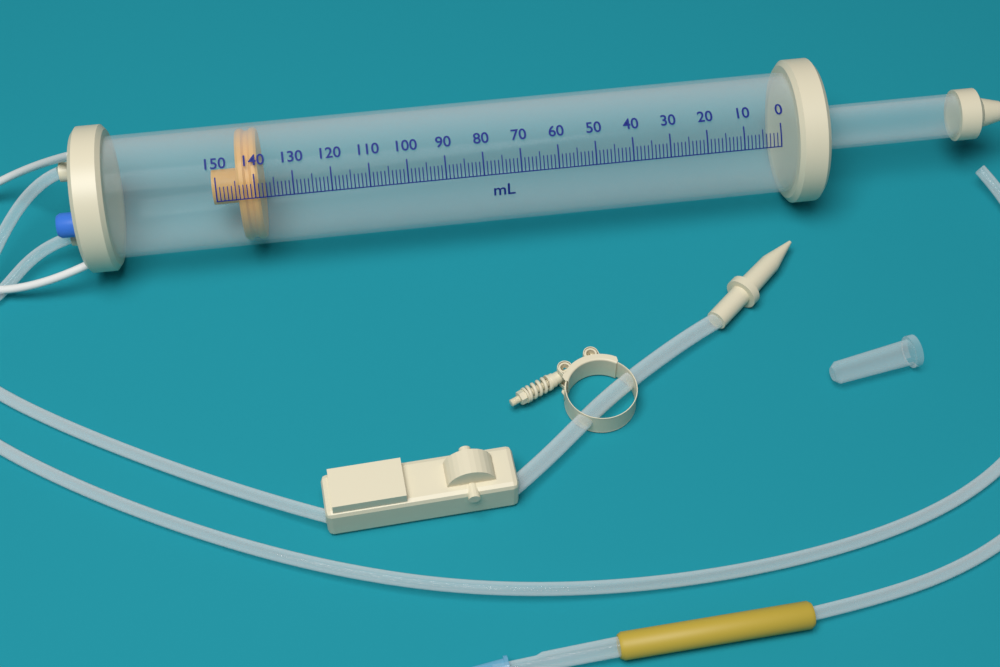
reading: 139 ml
